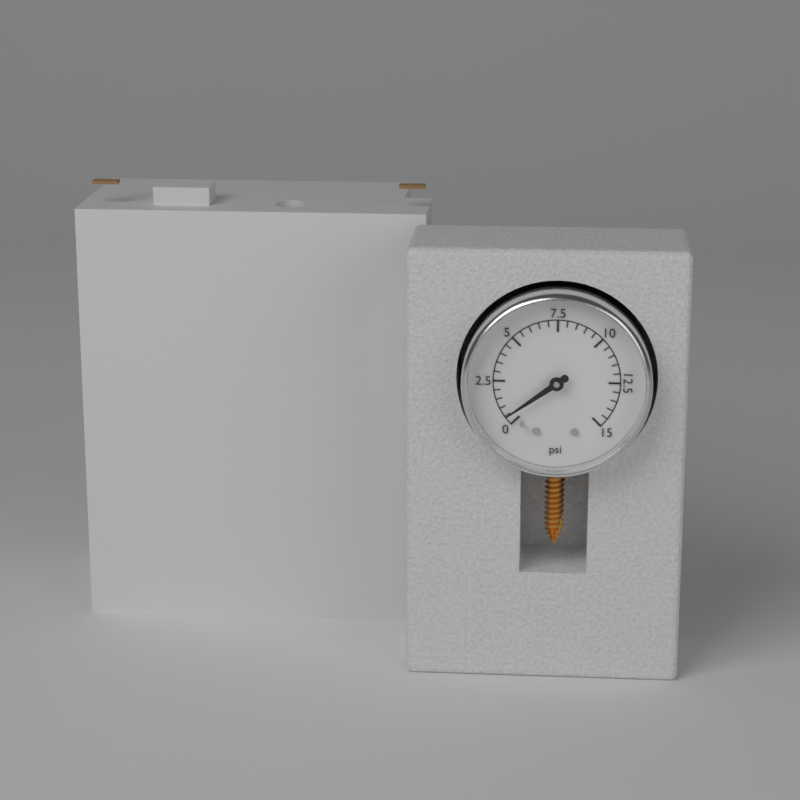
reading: 0.5 psi
